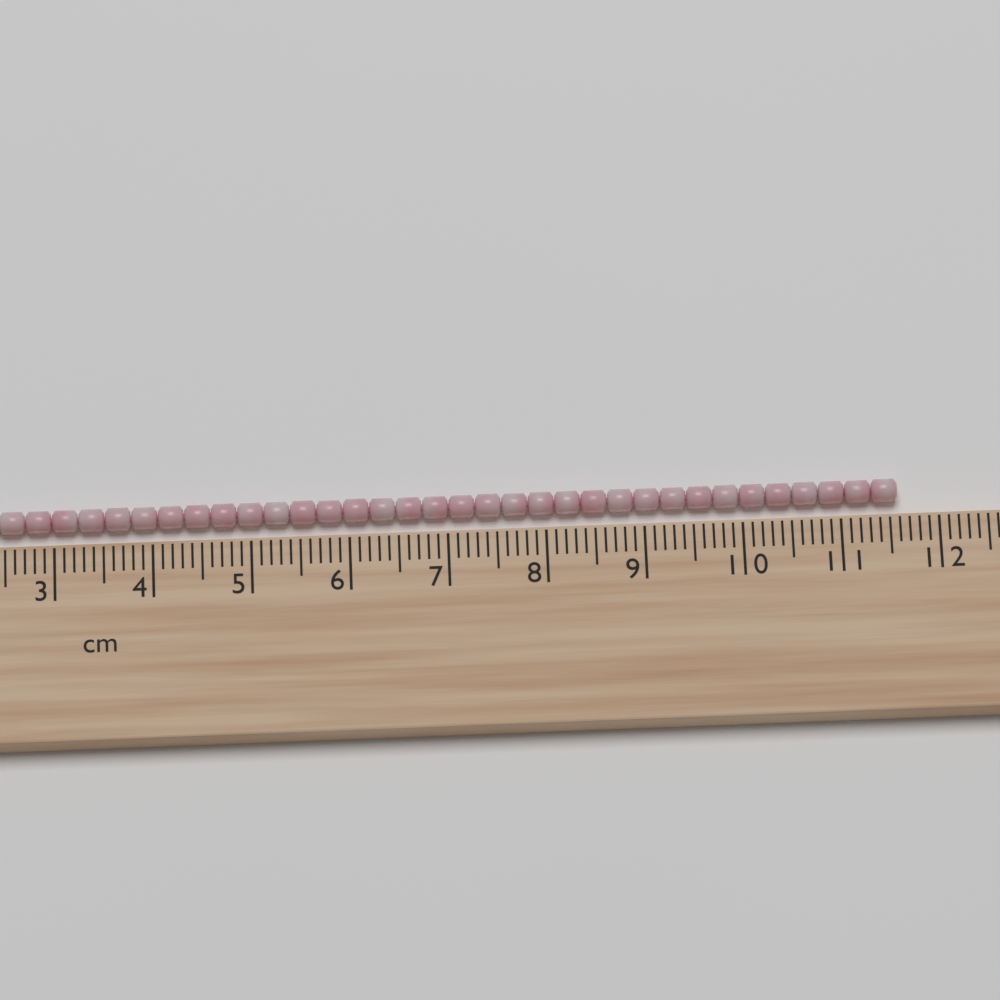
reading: 11.6 cm
